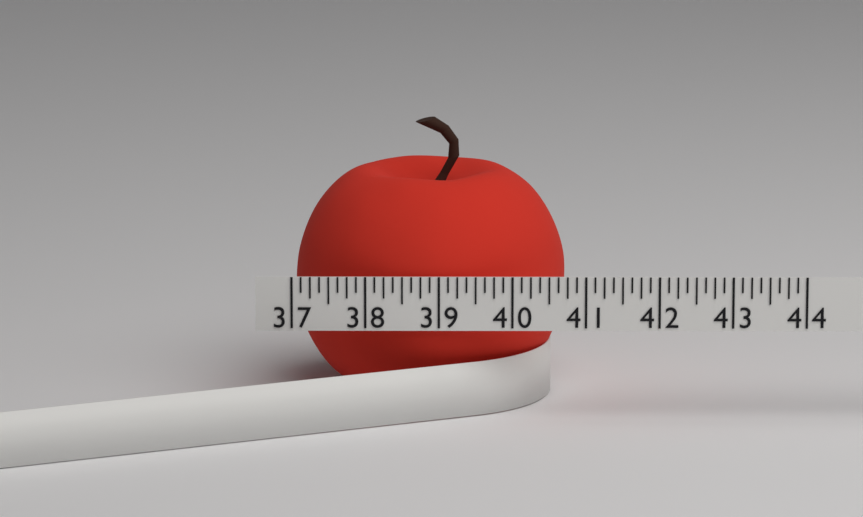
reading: 40.750 (no unit)
